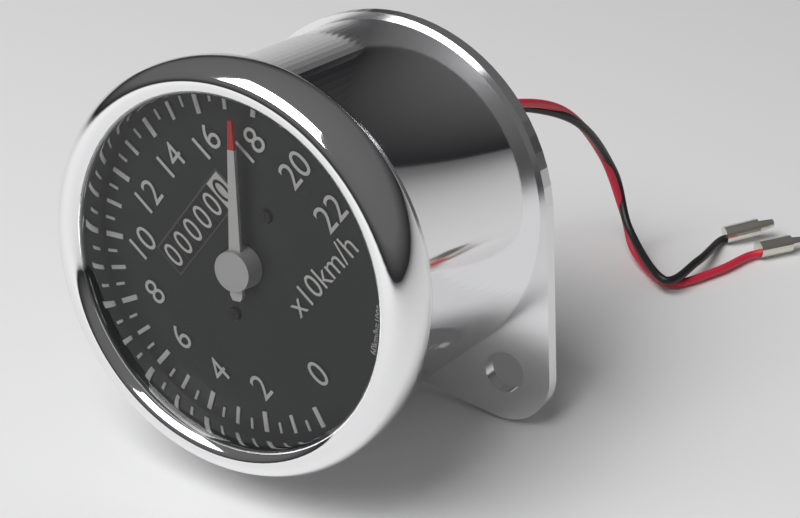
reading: 175 km/h
